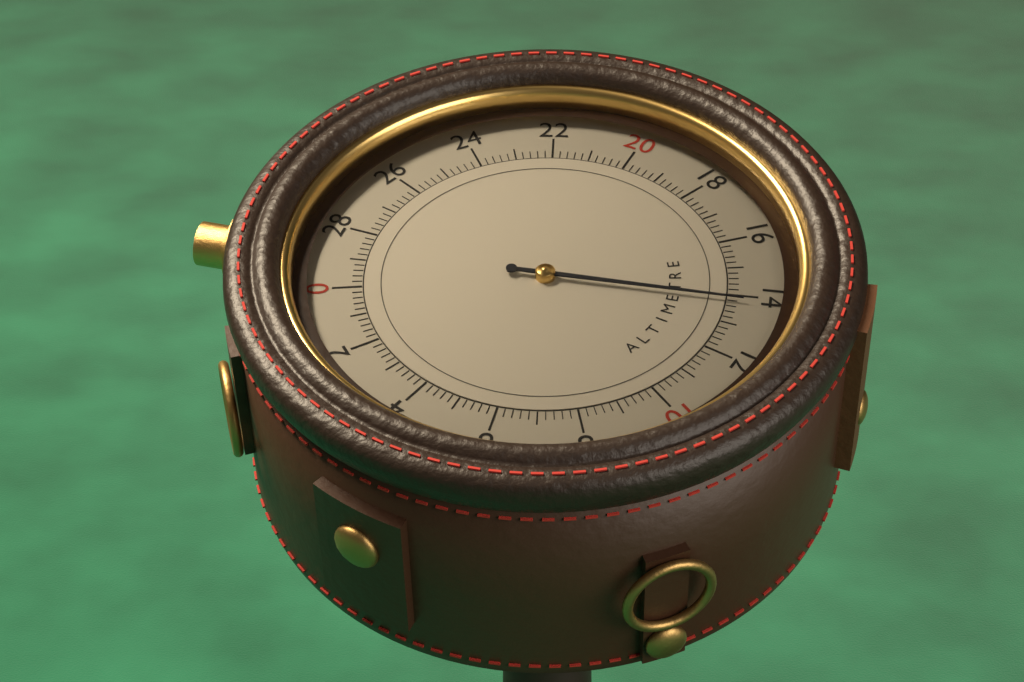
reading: 13.8 (no unit)
